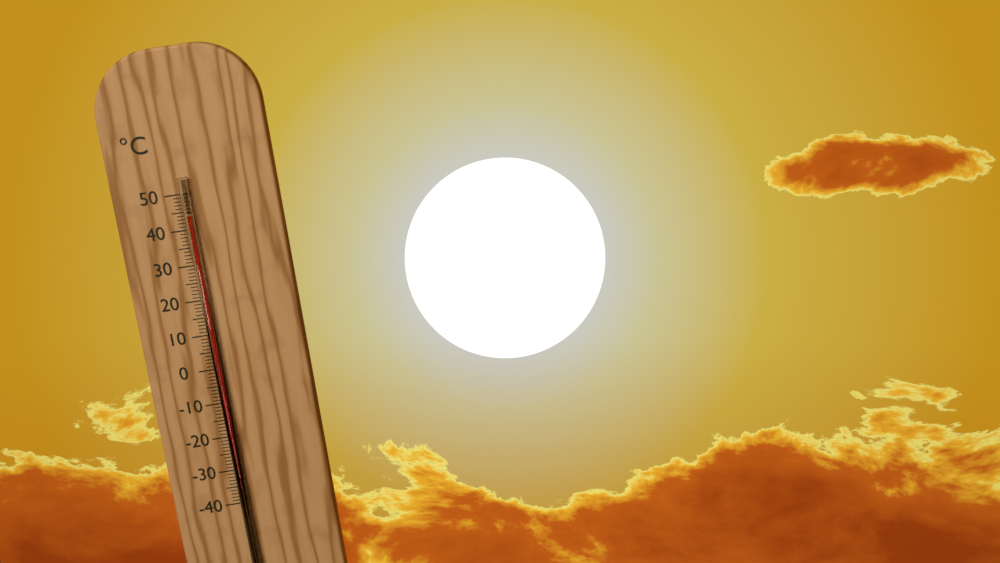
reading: 44 °C
